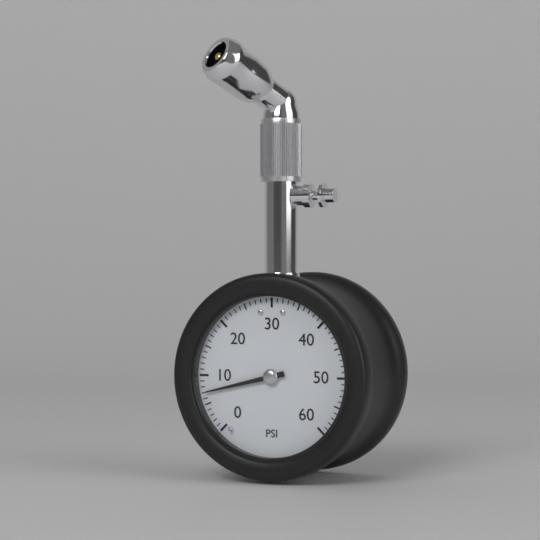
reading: 7 psi
